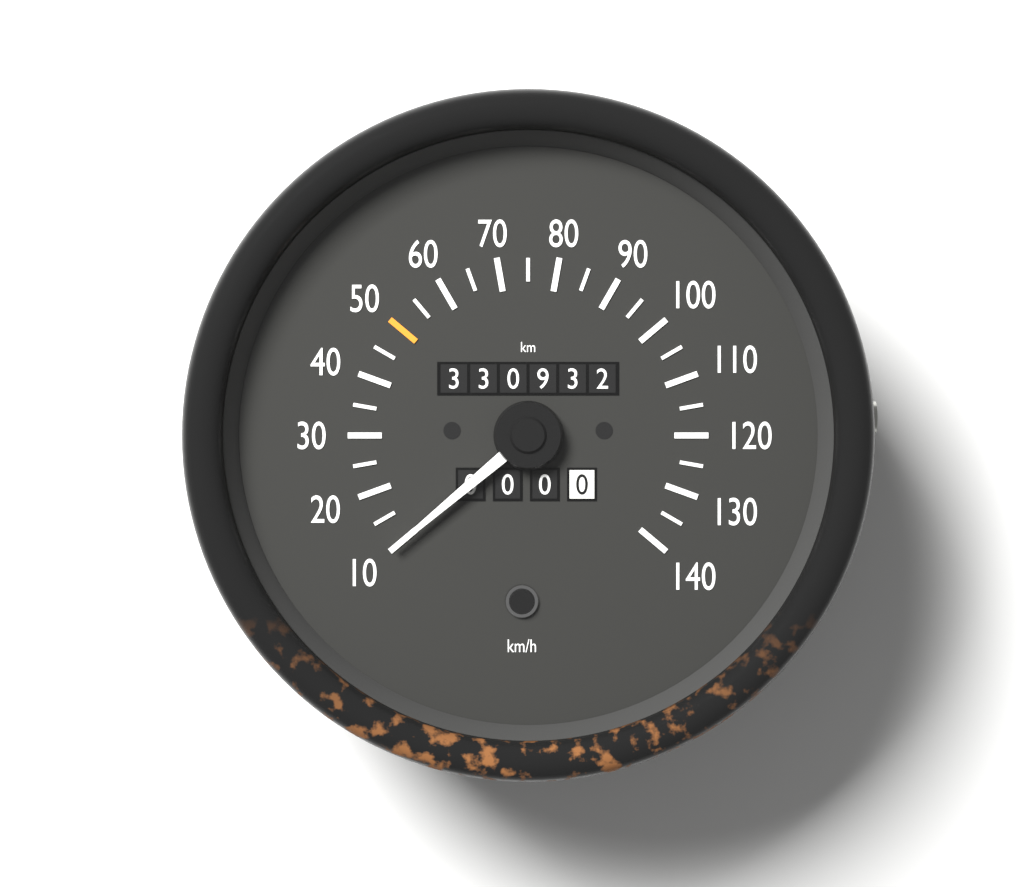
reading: 10 km/h
